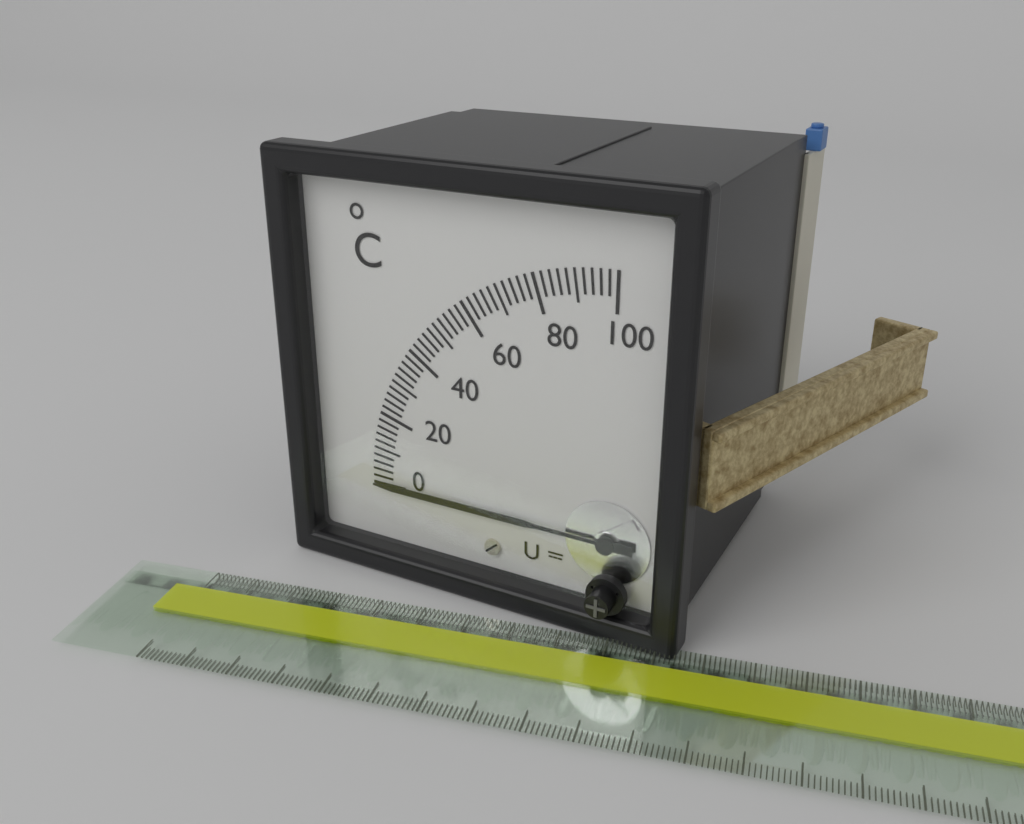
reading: 0 °C
